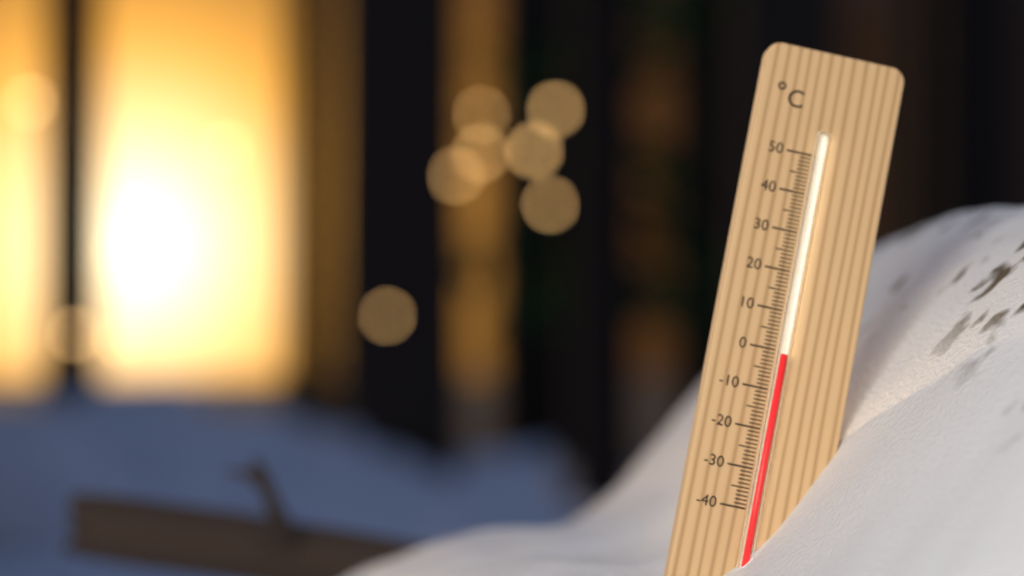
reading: -1 °C
